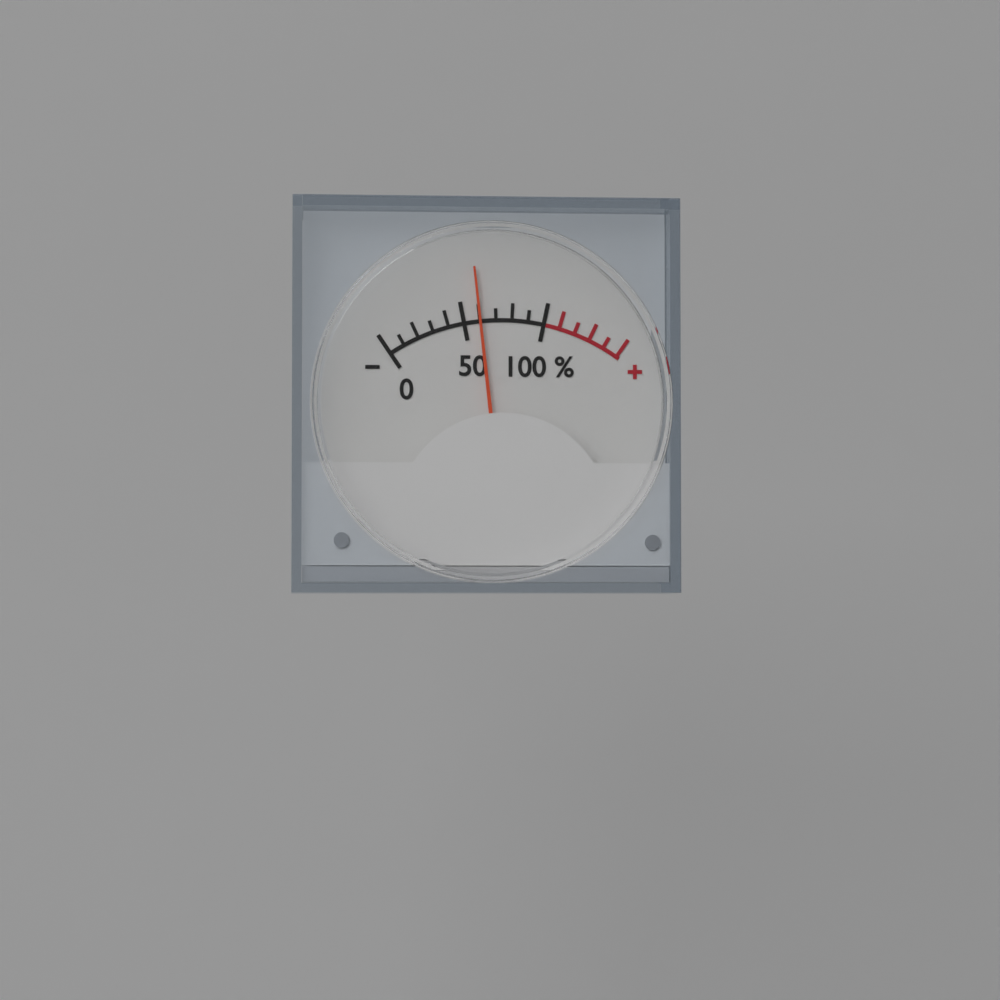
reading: 60 %
